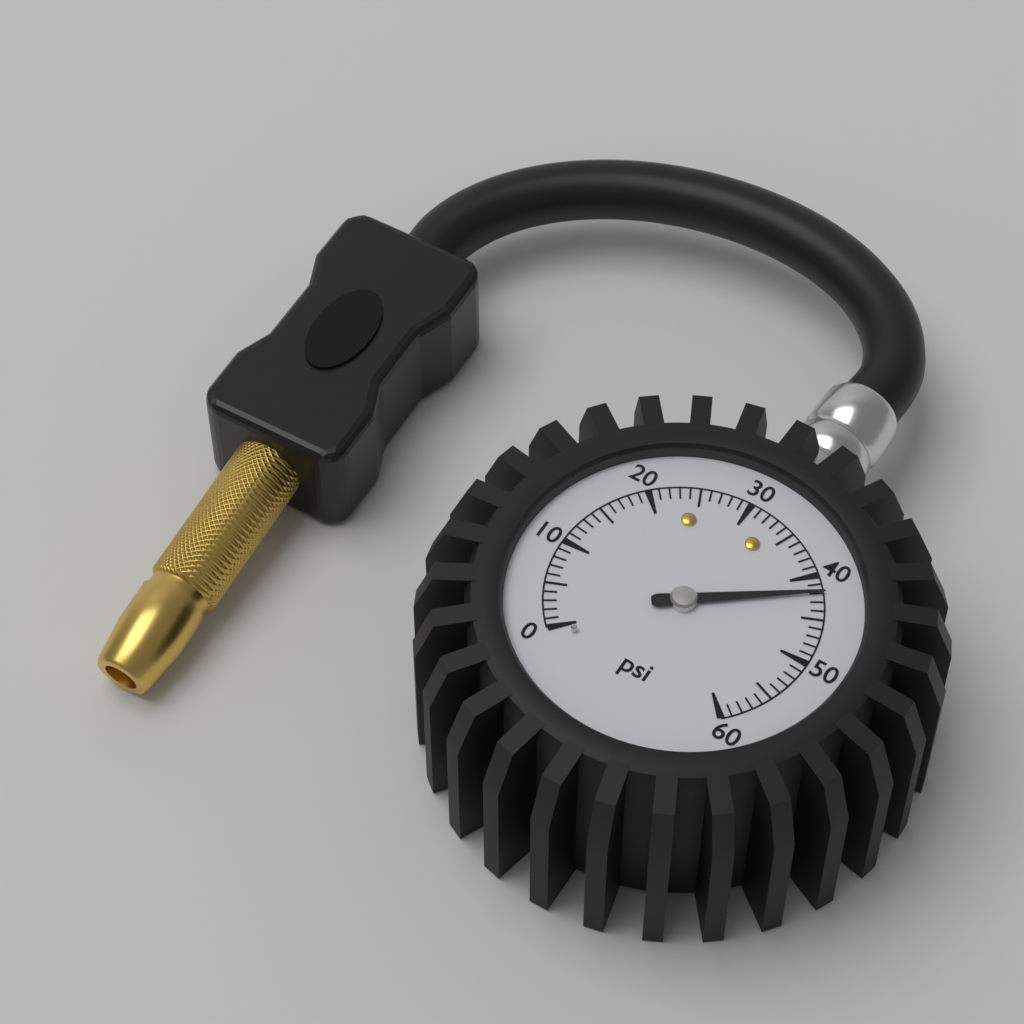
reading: 42 psi
